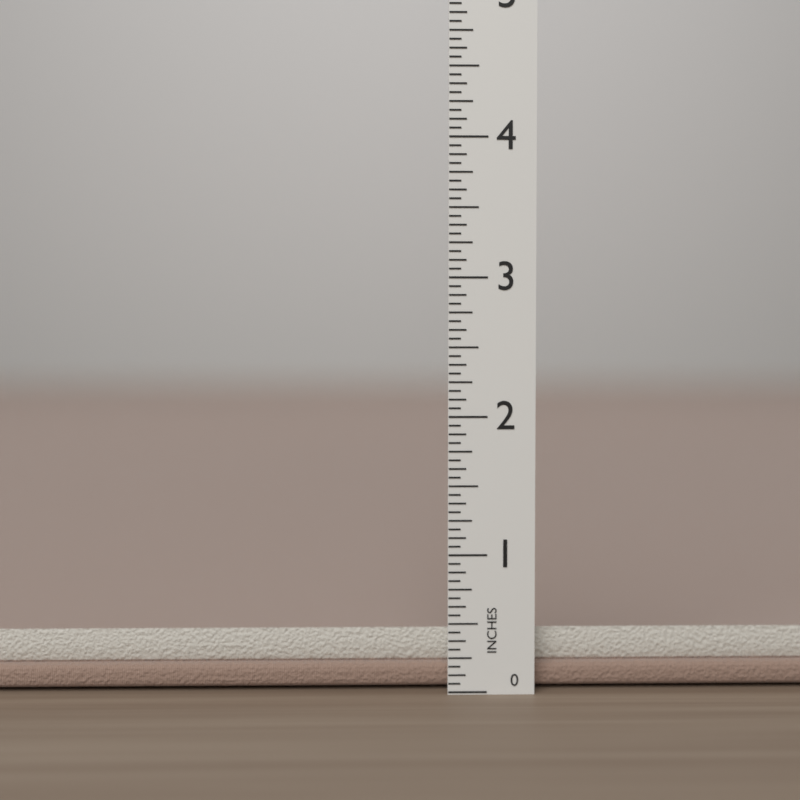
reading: 0.4375 in
